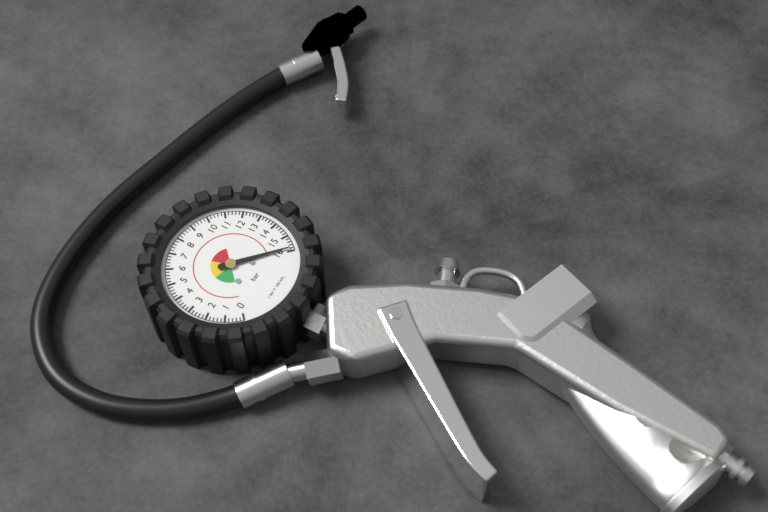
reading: 15.8 bar
